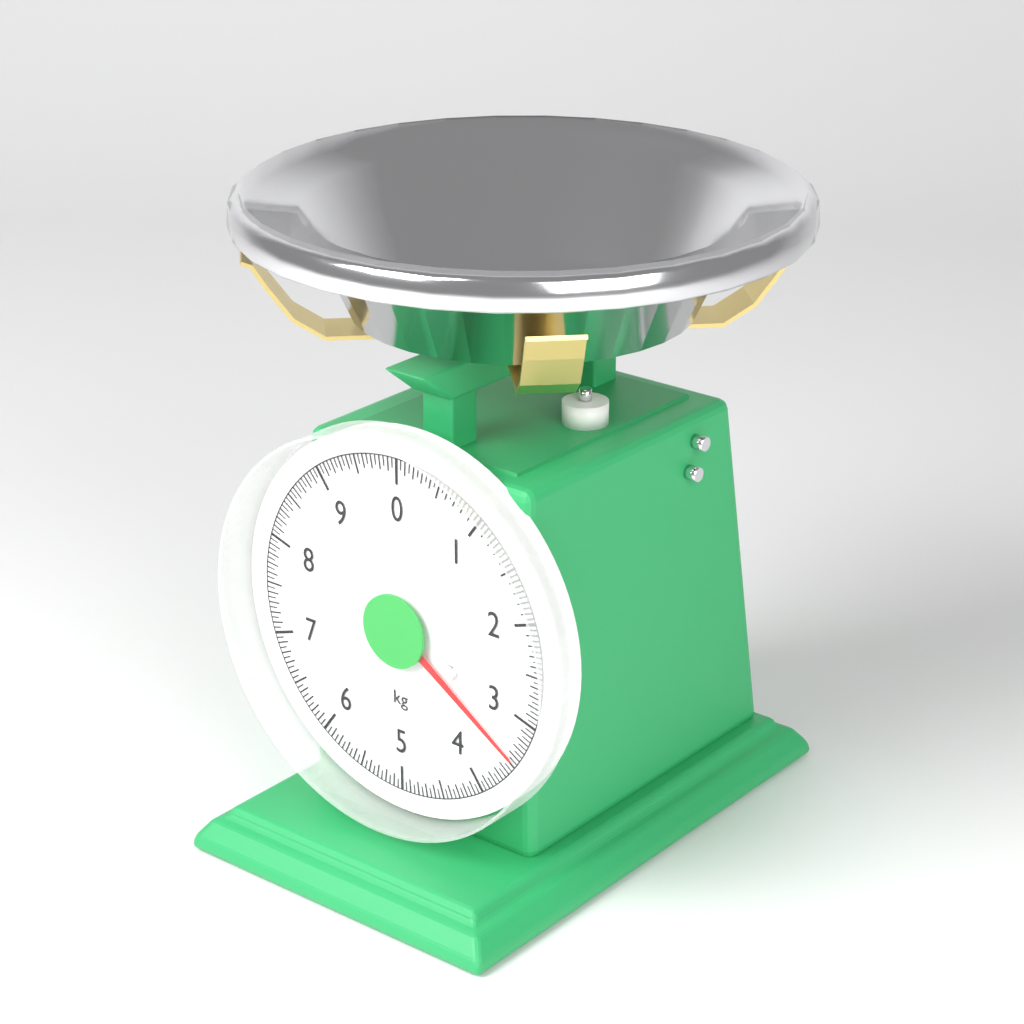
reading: 3.45 kg
